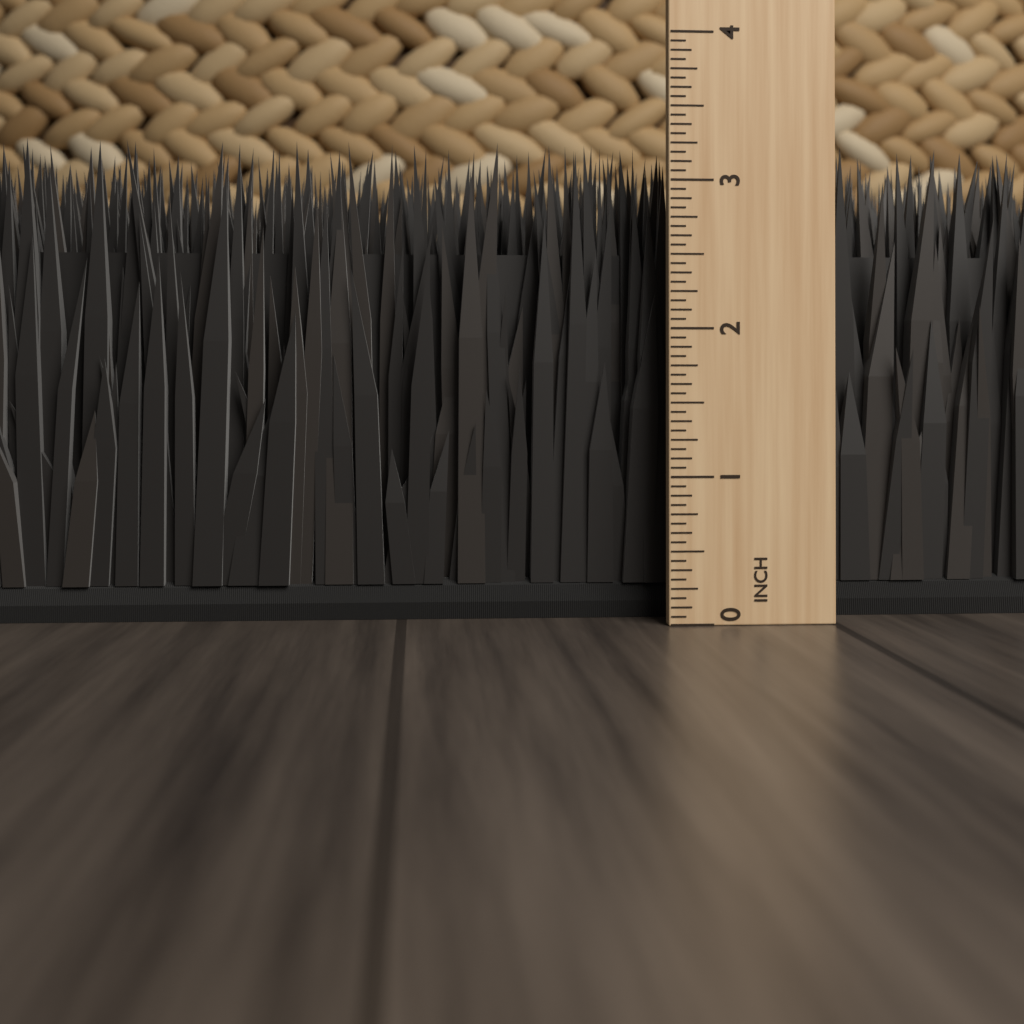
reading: 3.3125 in
